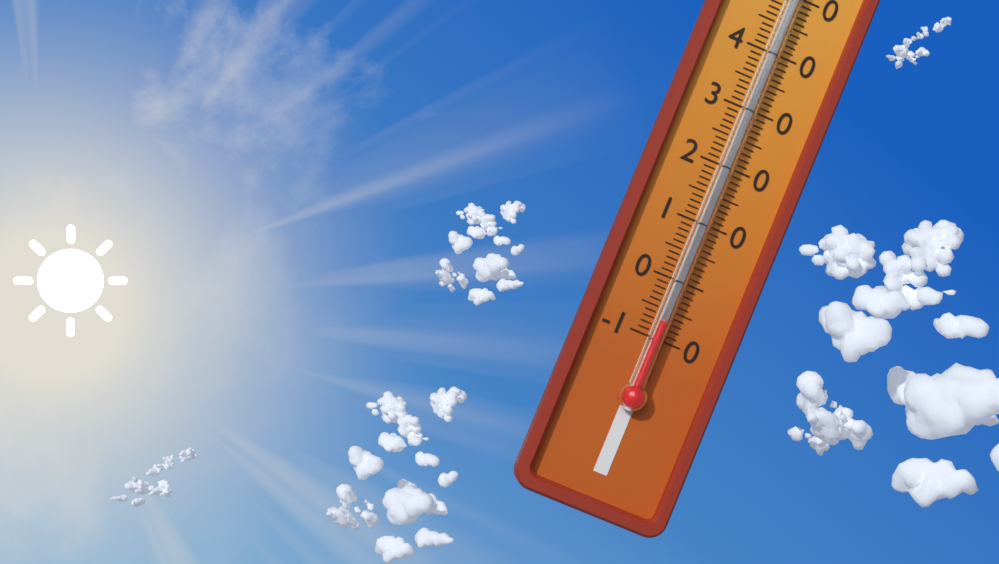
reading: -7 °C
